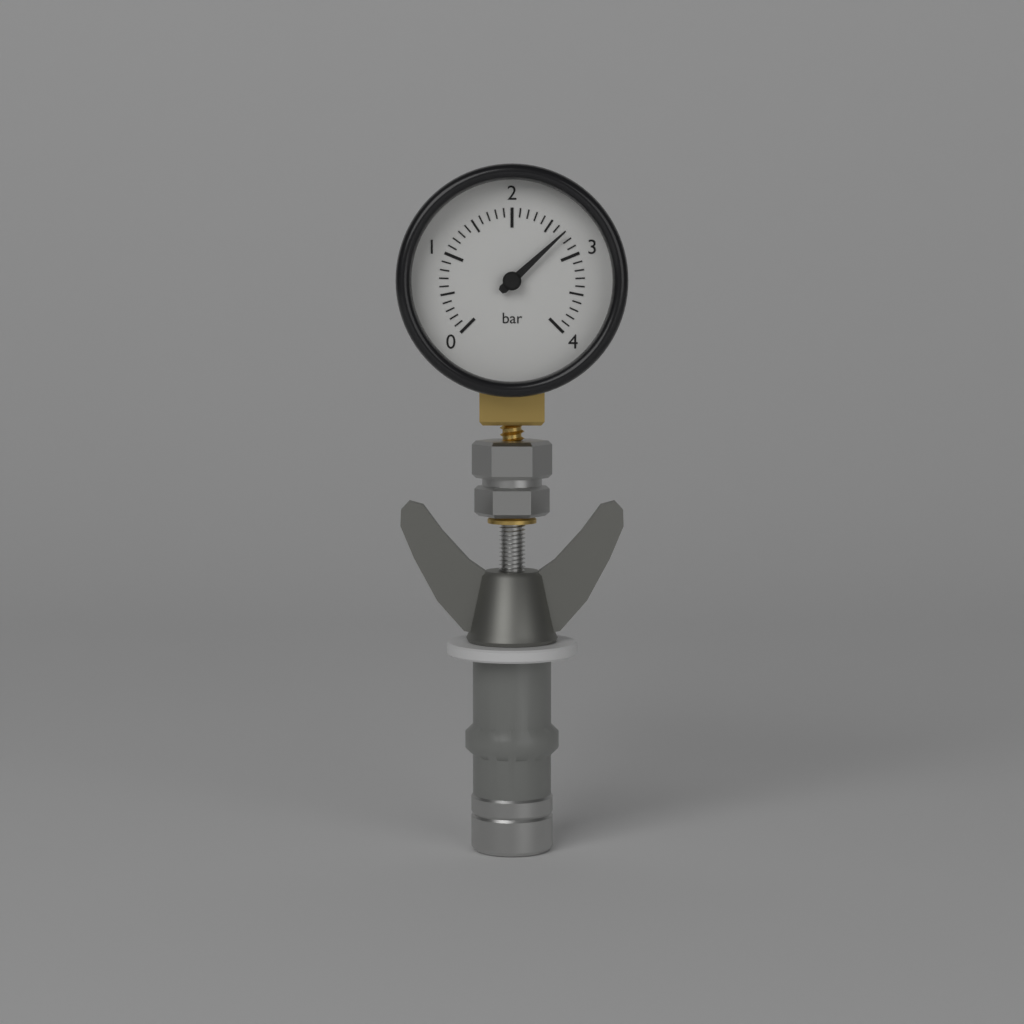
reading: 2.7 bar
